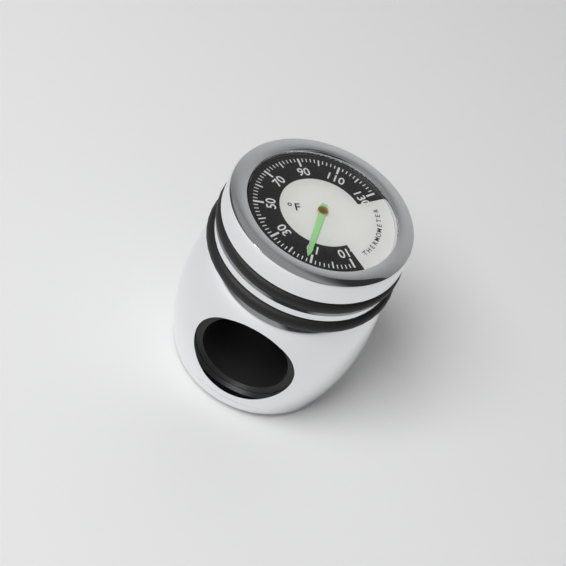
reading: 12 °F
